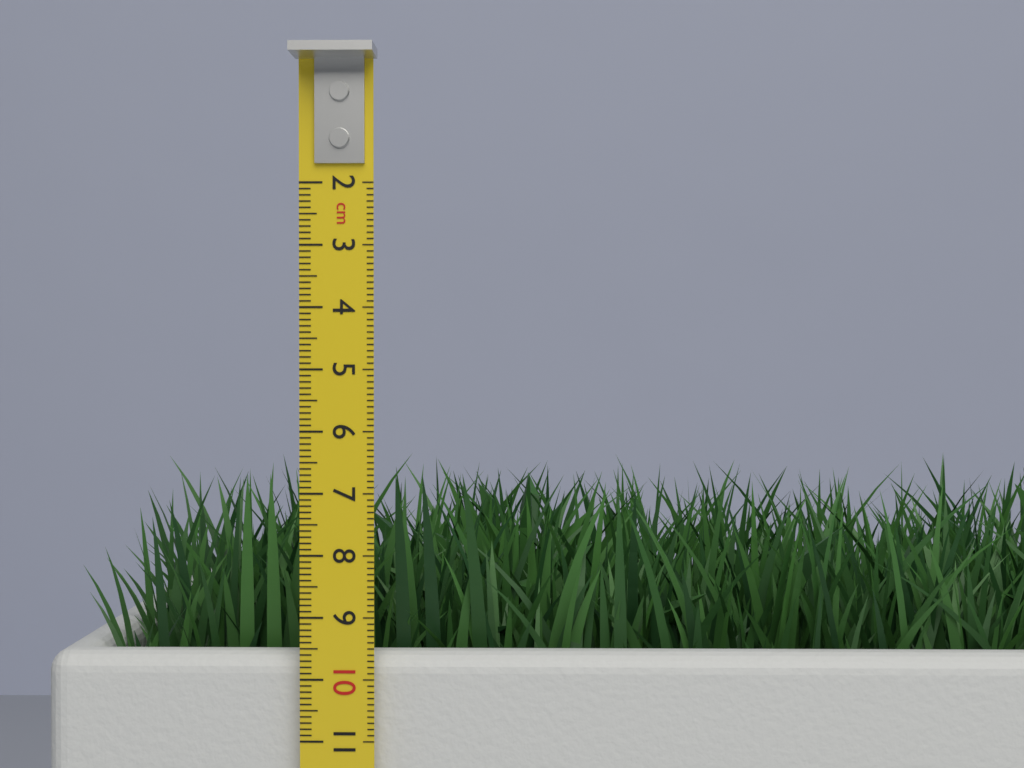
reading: 6.7 cm
